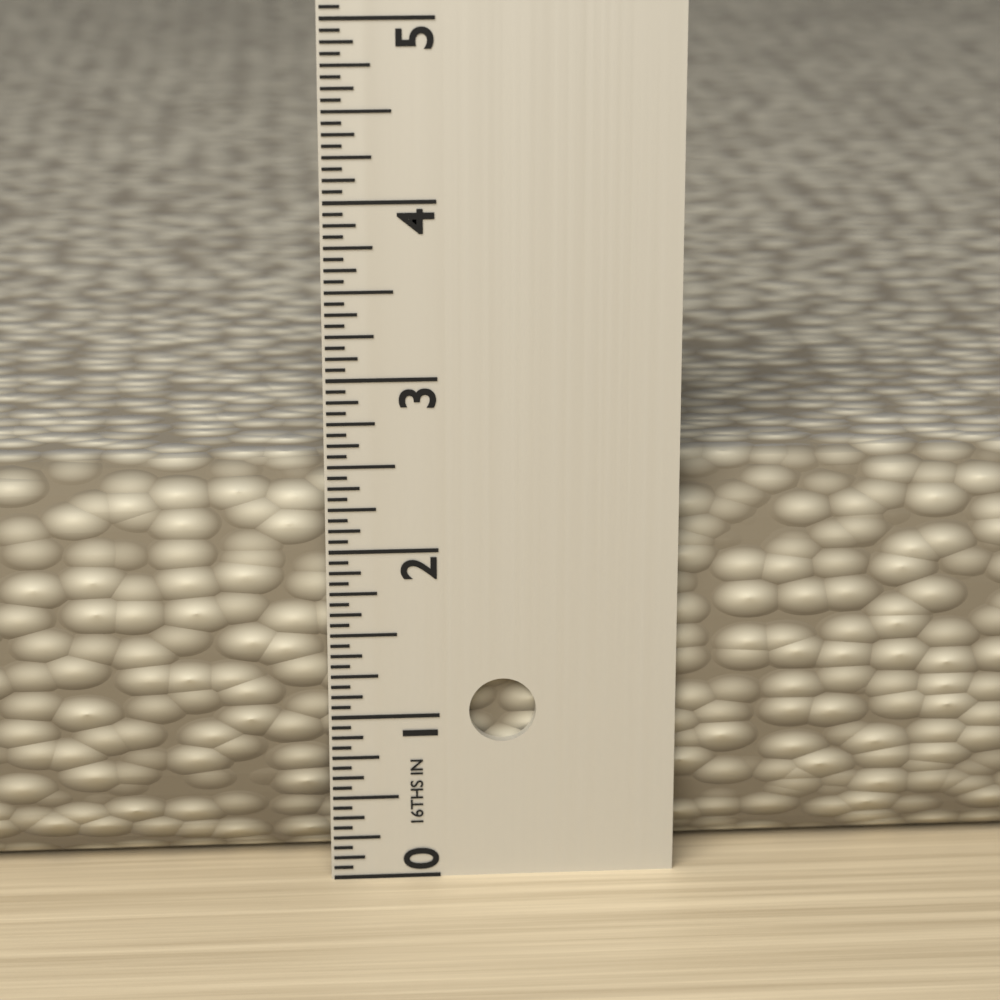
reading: 2.4375 in
